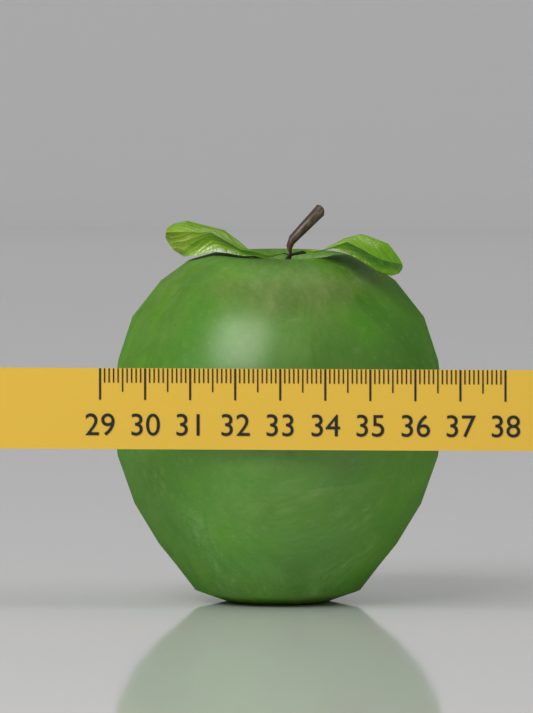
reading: 36.4 (no unit)
